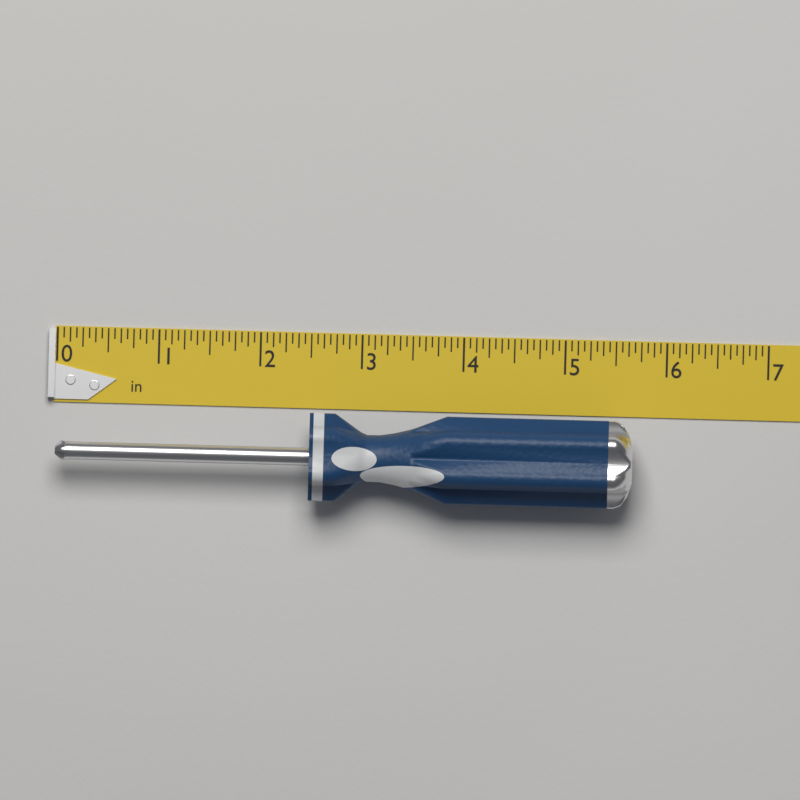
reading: 5.6875 in
